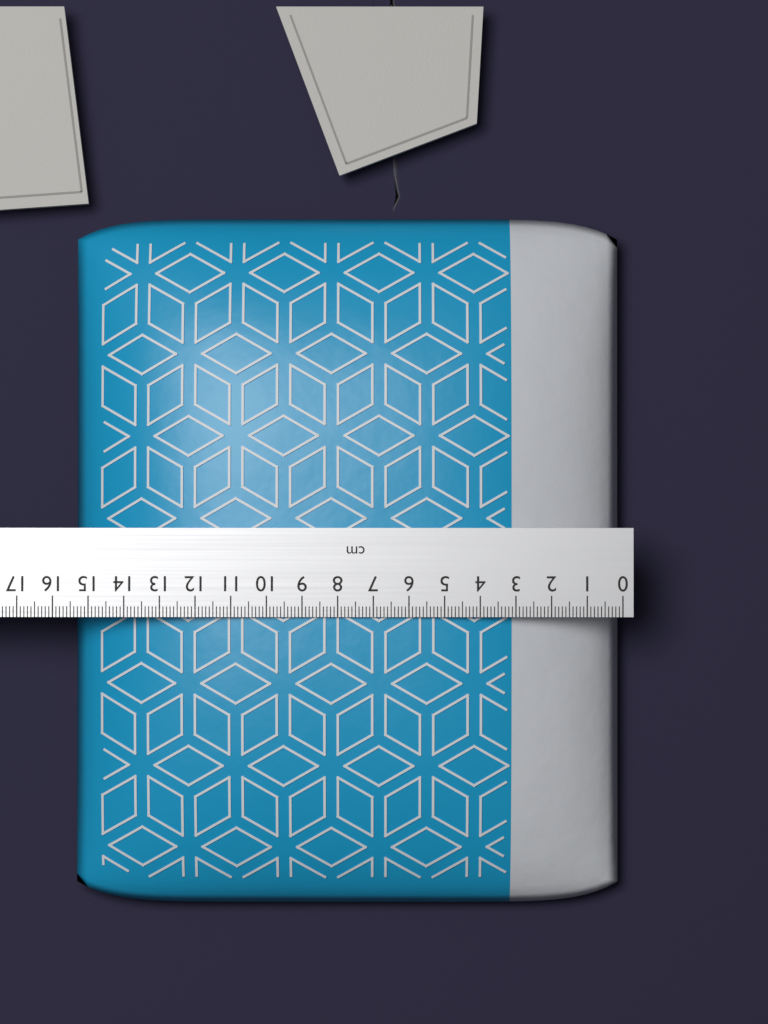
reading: 15.5 cm
